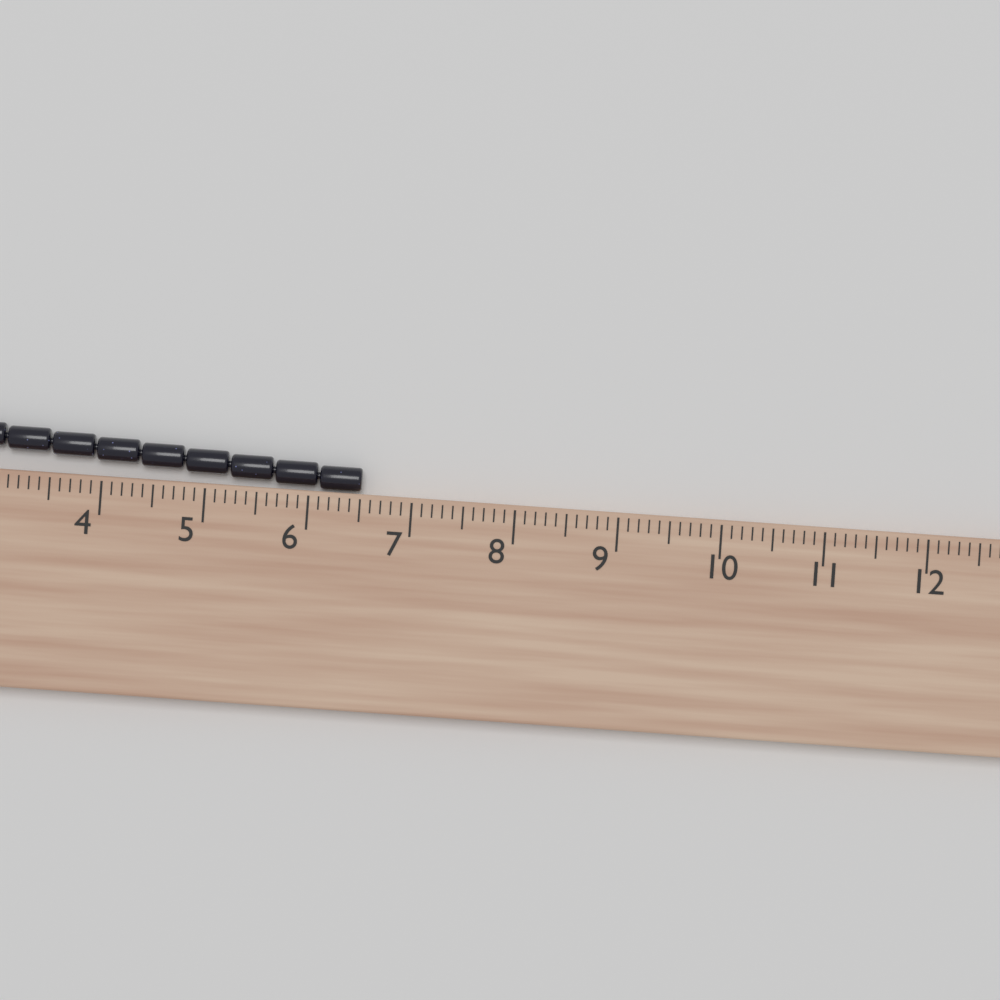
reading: 6.5 cm
